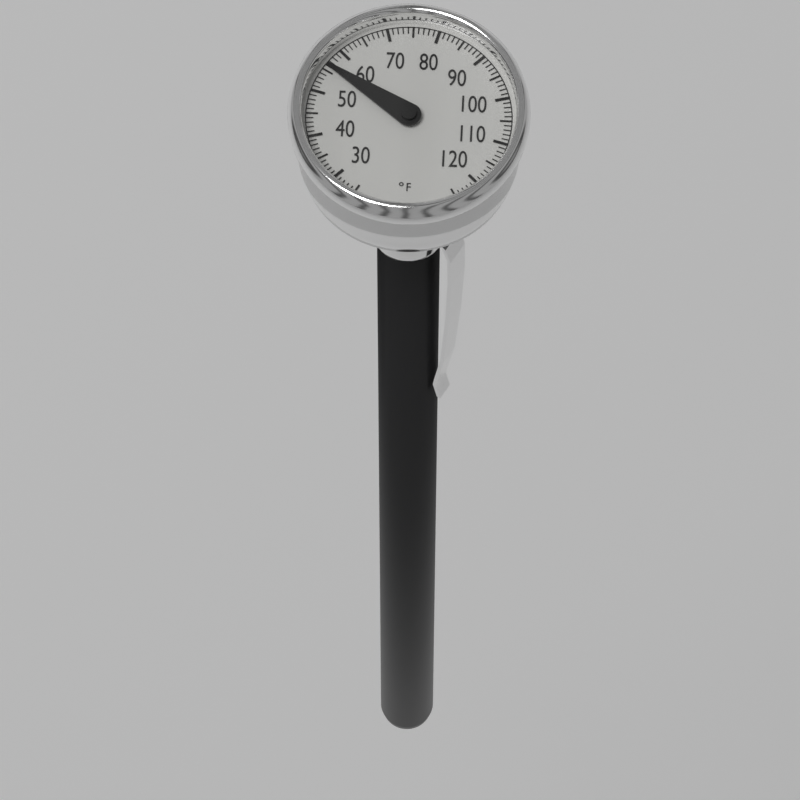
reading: 56 °F
